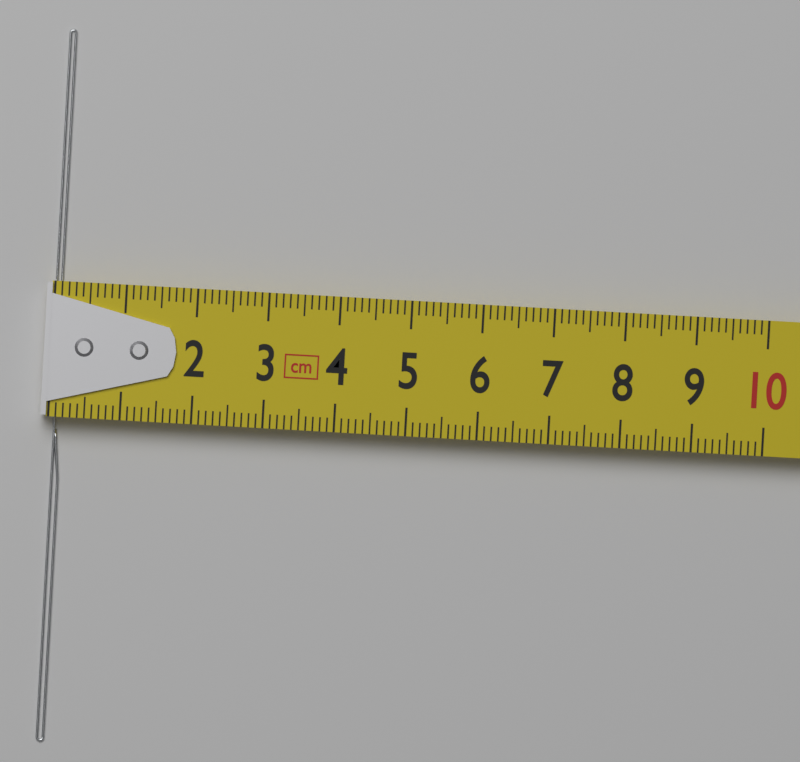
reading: 0.2 cm
